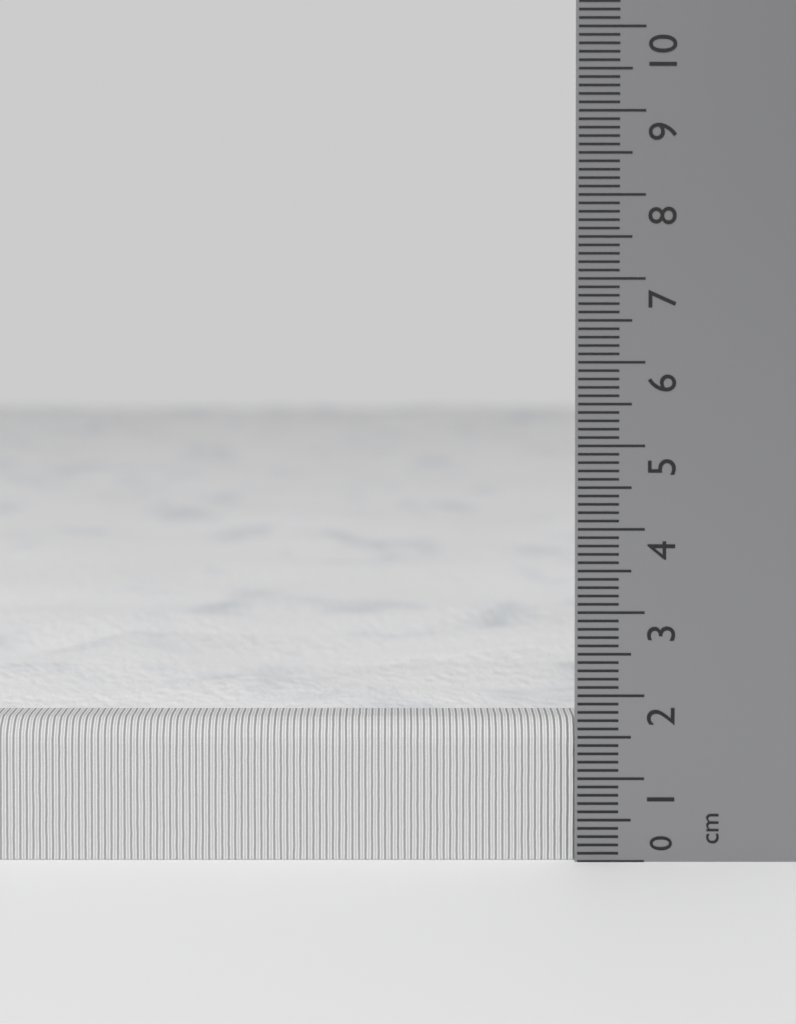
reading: 1.7 cm
